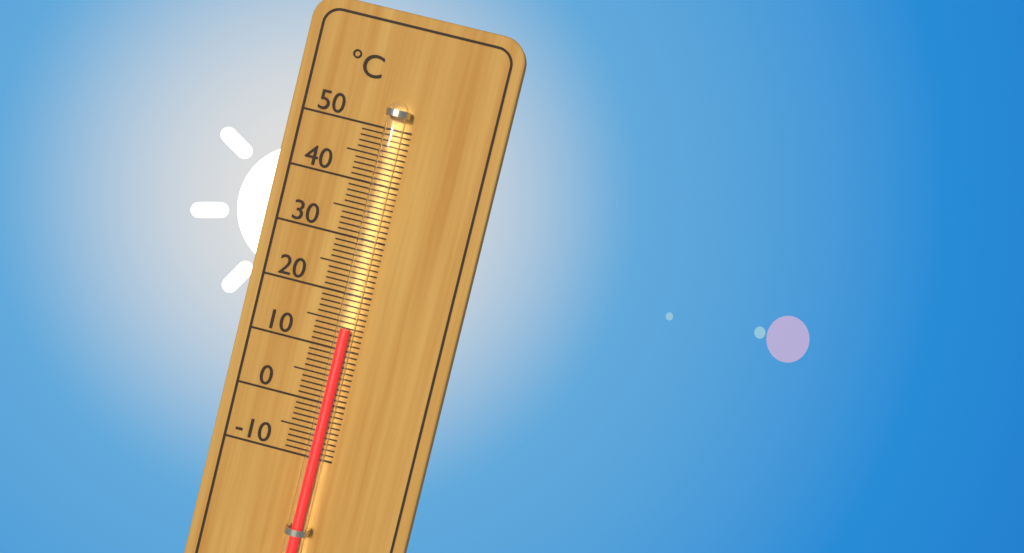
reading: 14 °C
